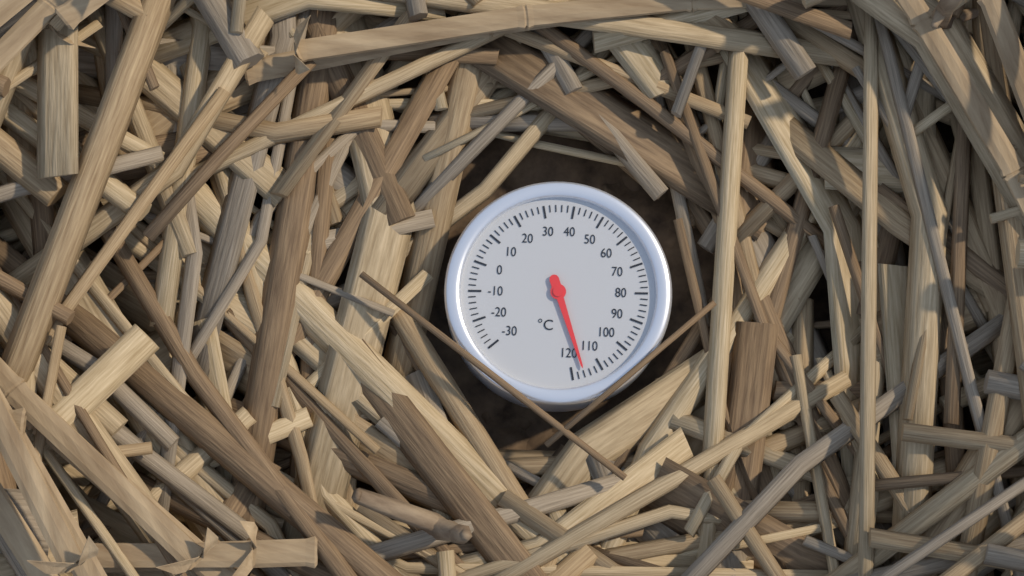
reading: 116 °C
